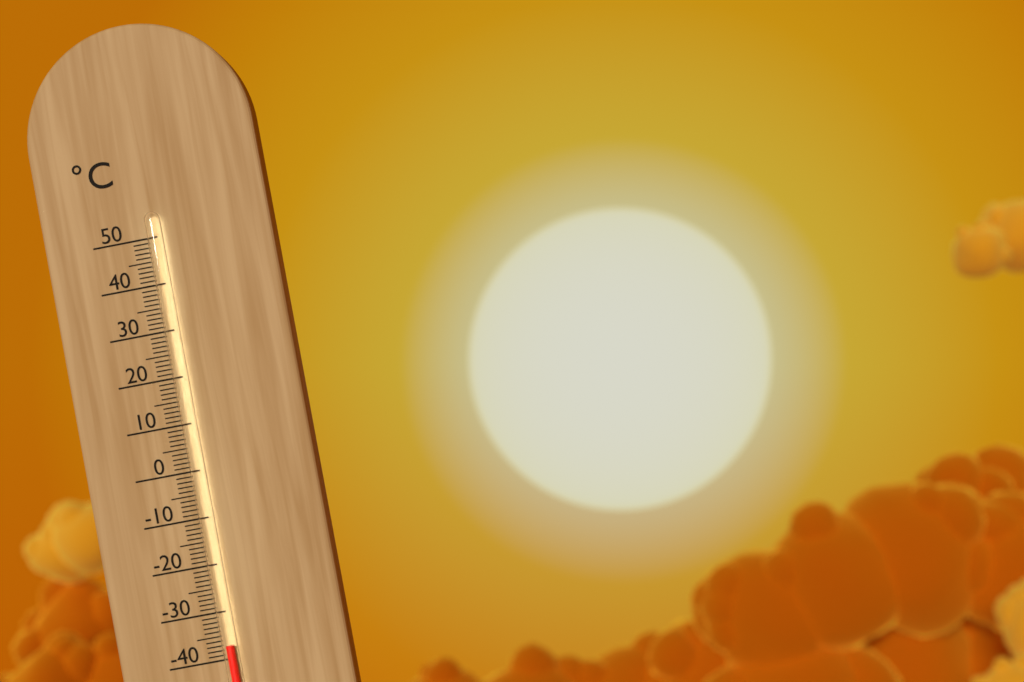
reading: -37 °C
